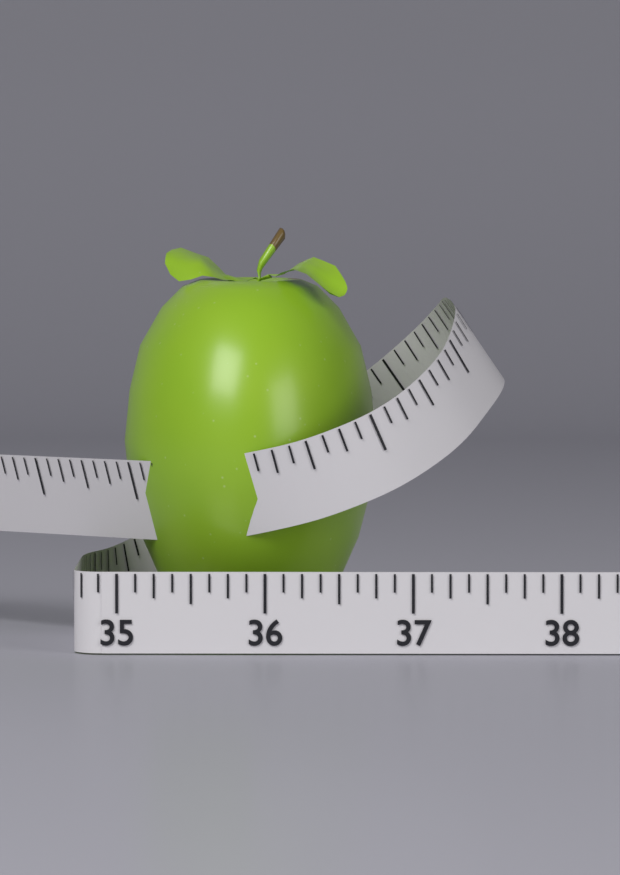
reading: 36.750 (no unit)
